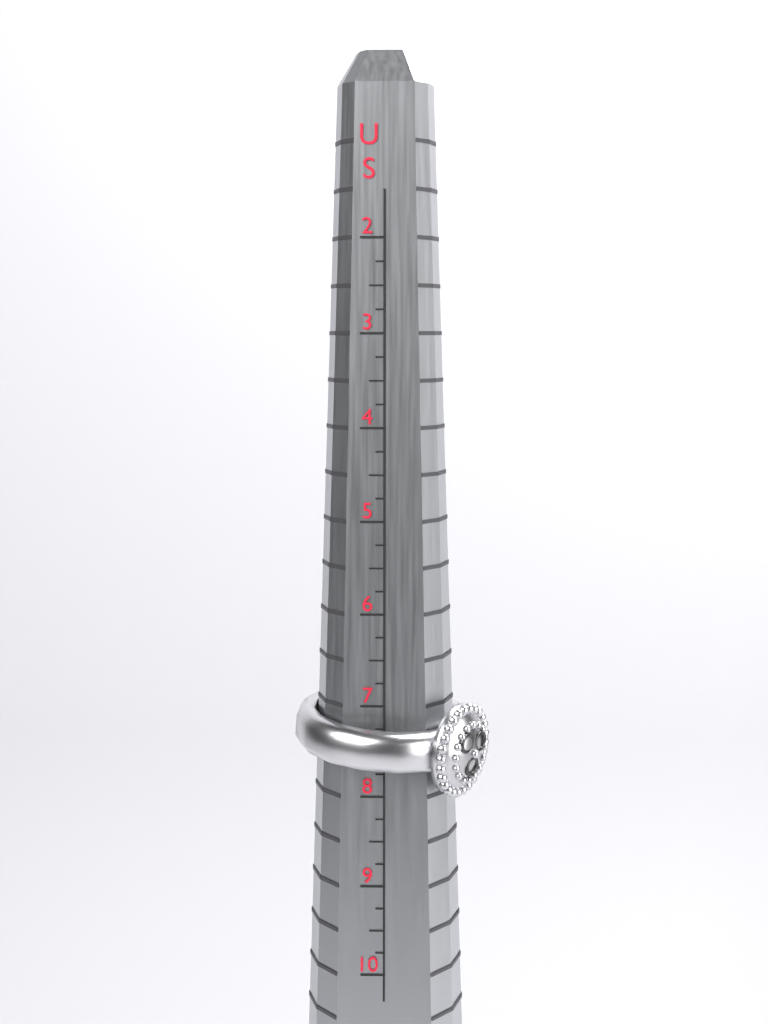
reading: 8.00 US
